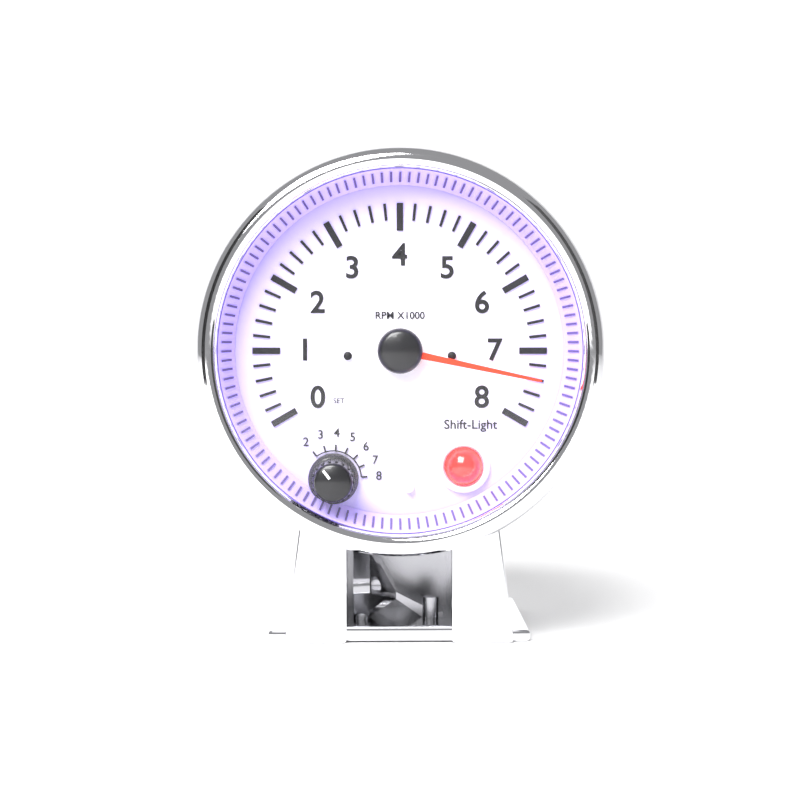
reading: 7.4 RPM x1000
